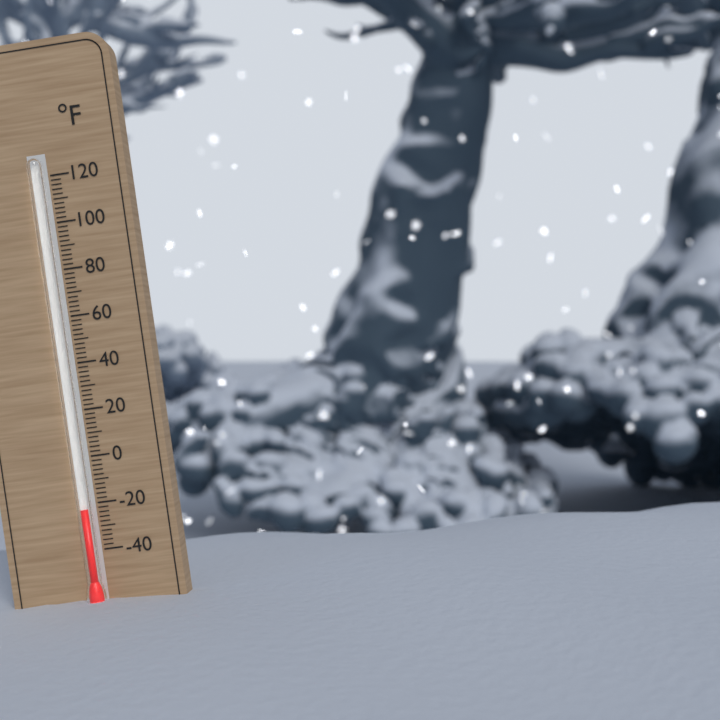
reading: -22 °F
